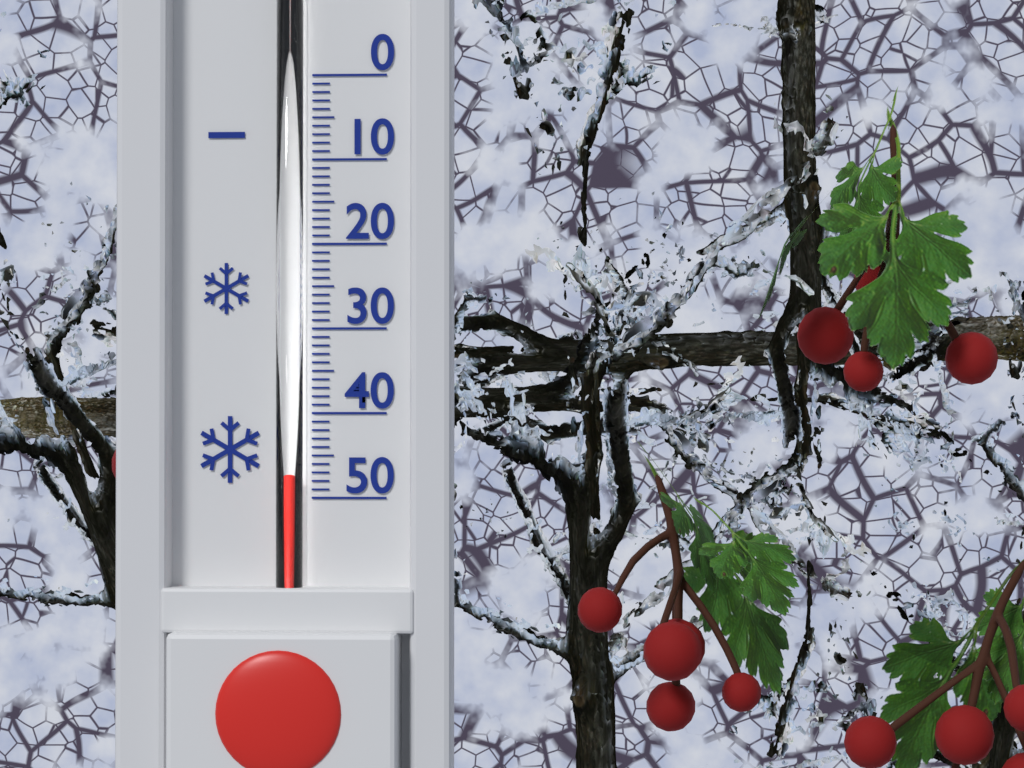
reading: 47 (no unit)
